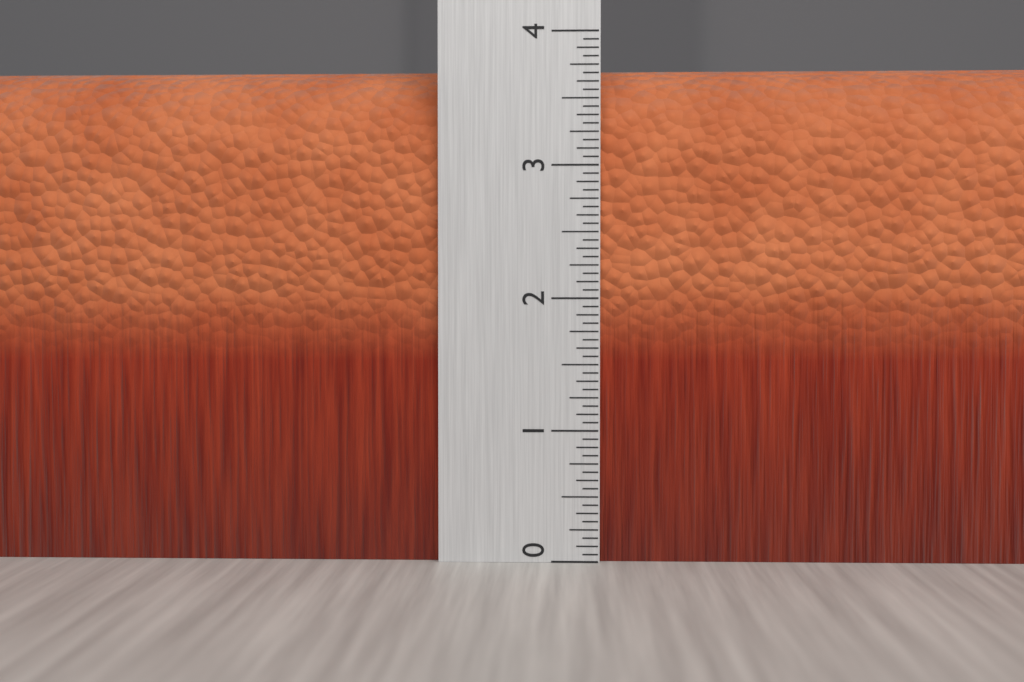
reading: 3.8125 (no unit)
